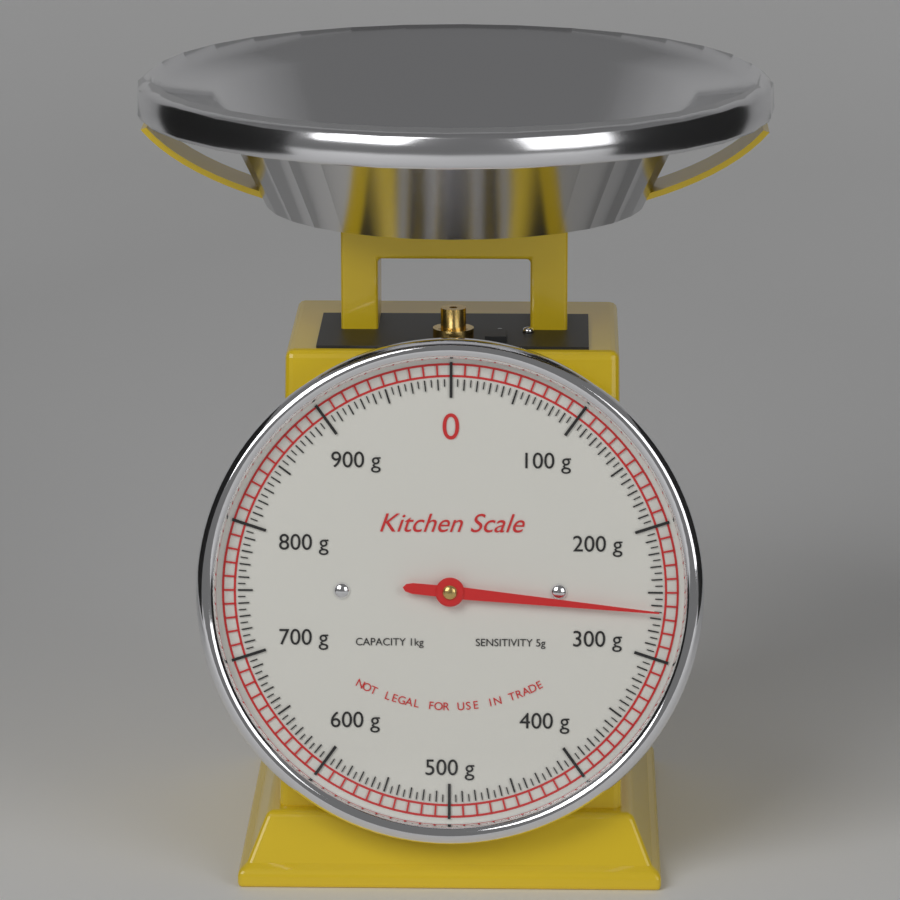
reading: 265 g
